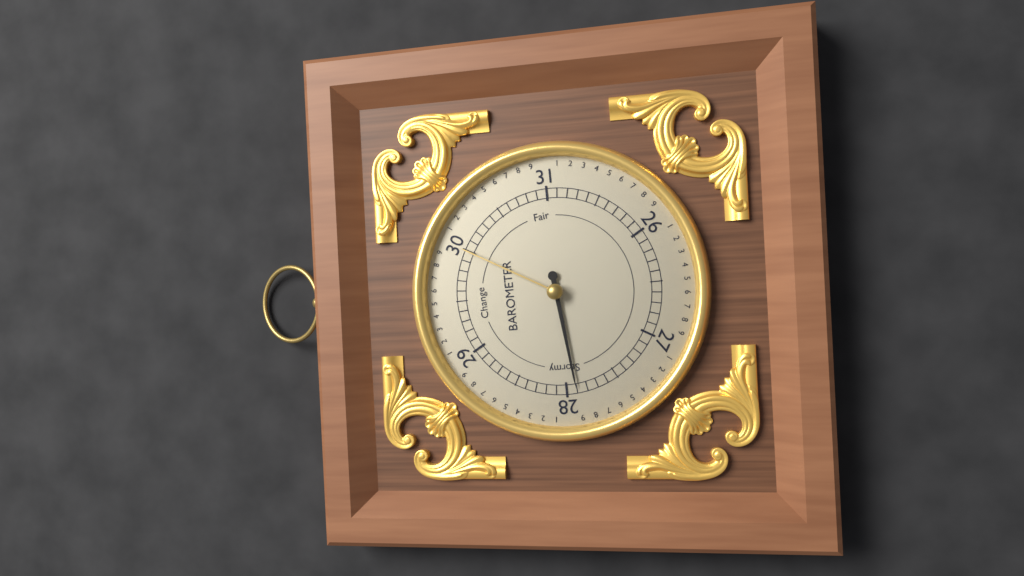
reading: 27.9 (no unit)
